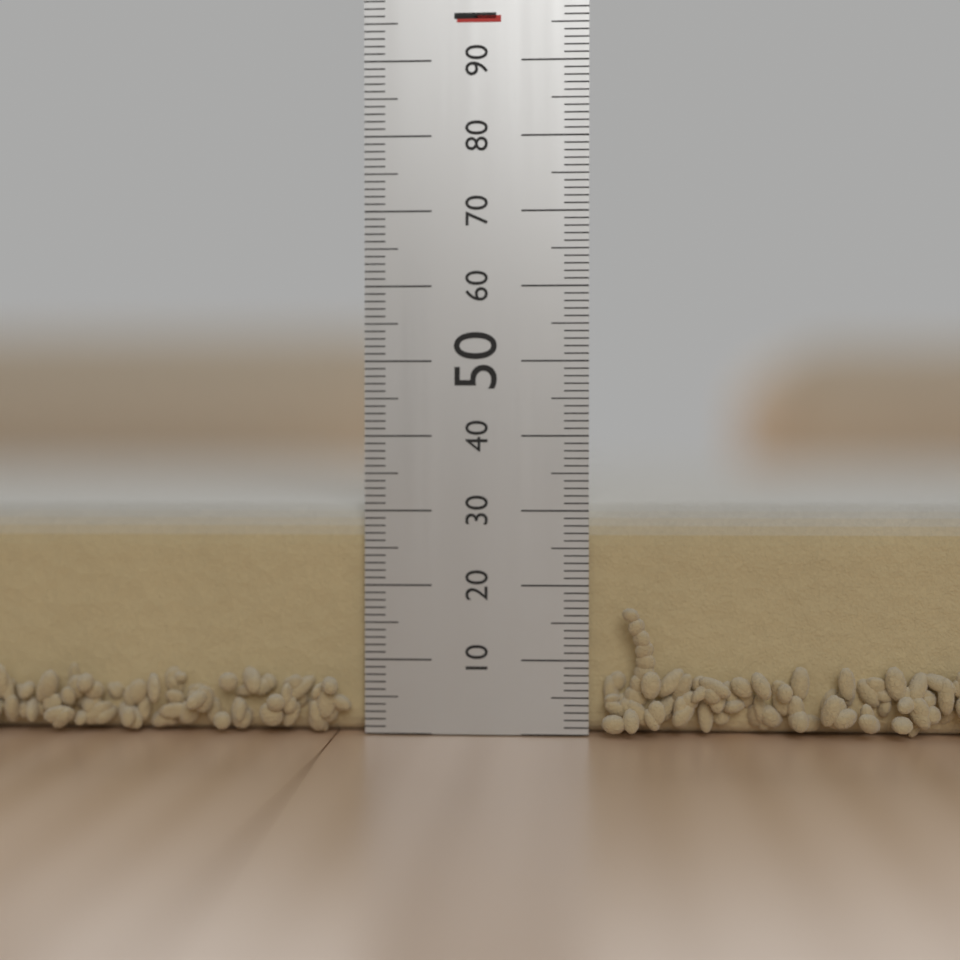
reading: 31 mm
